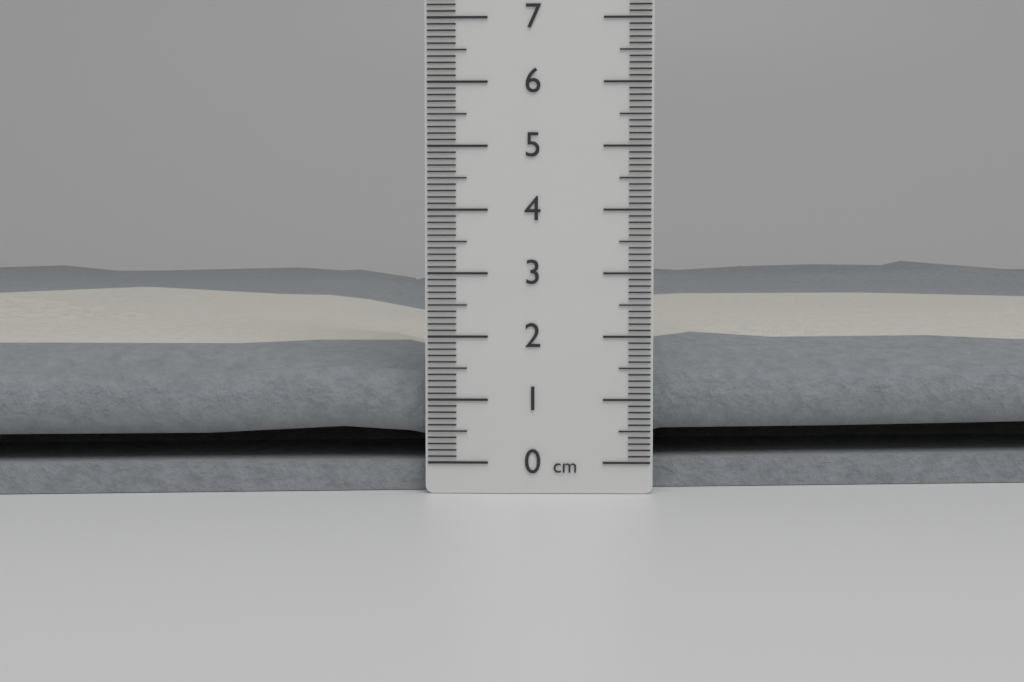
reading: 2.8 cm
